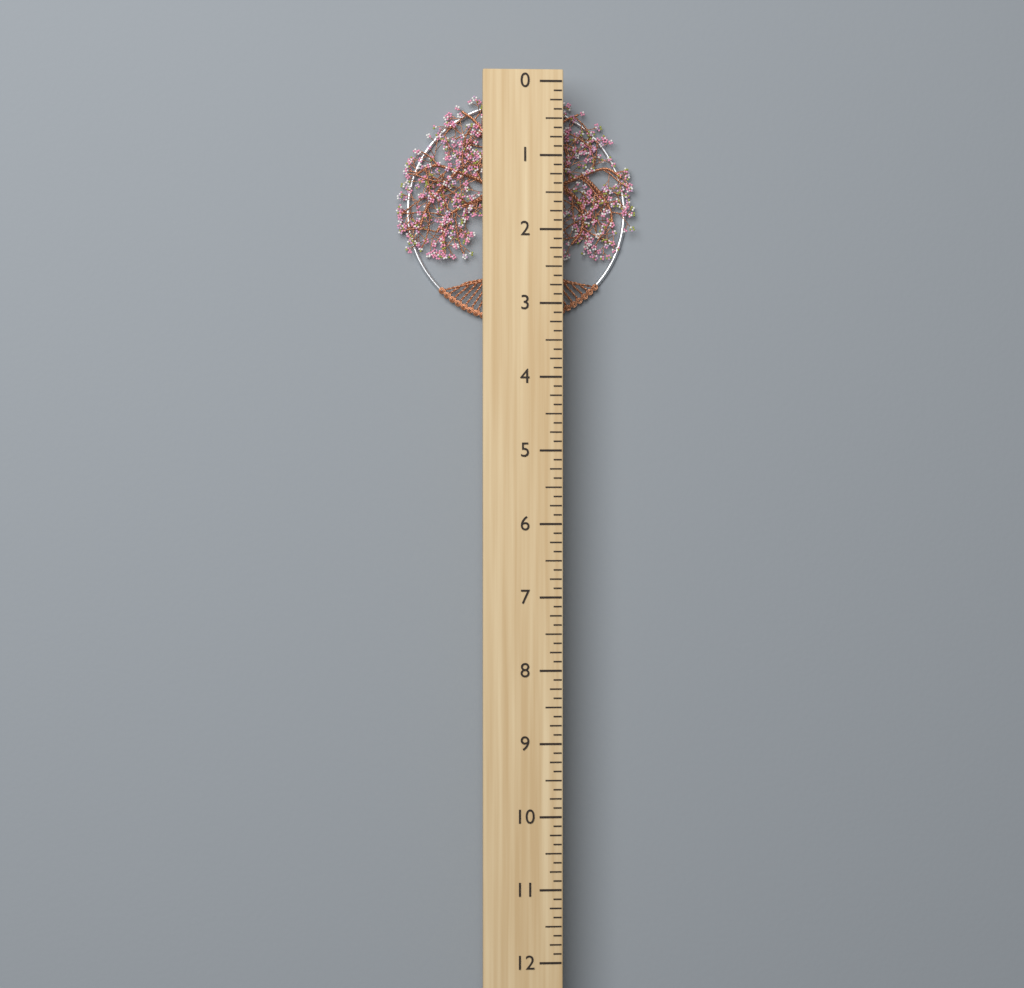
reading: 3.250 (no unit)
